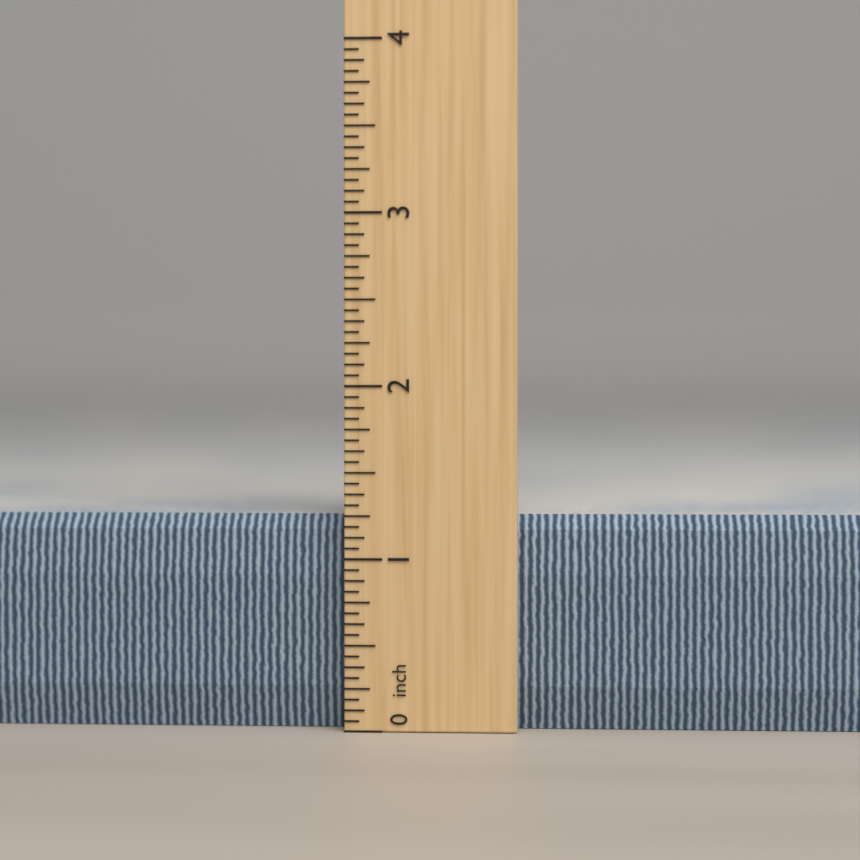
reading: 1.2500 inch
